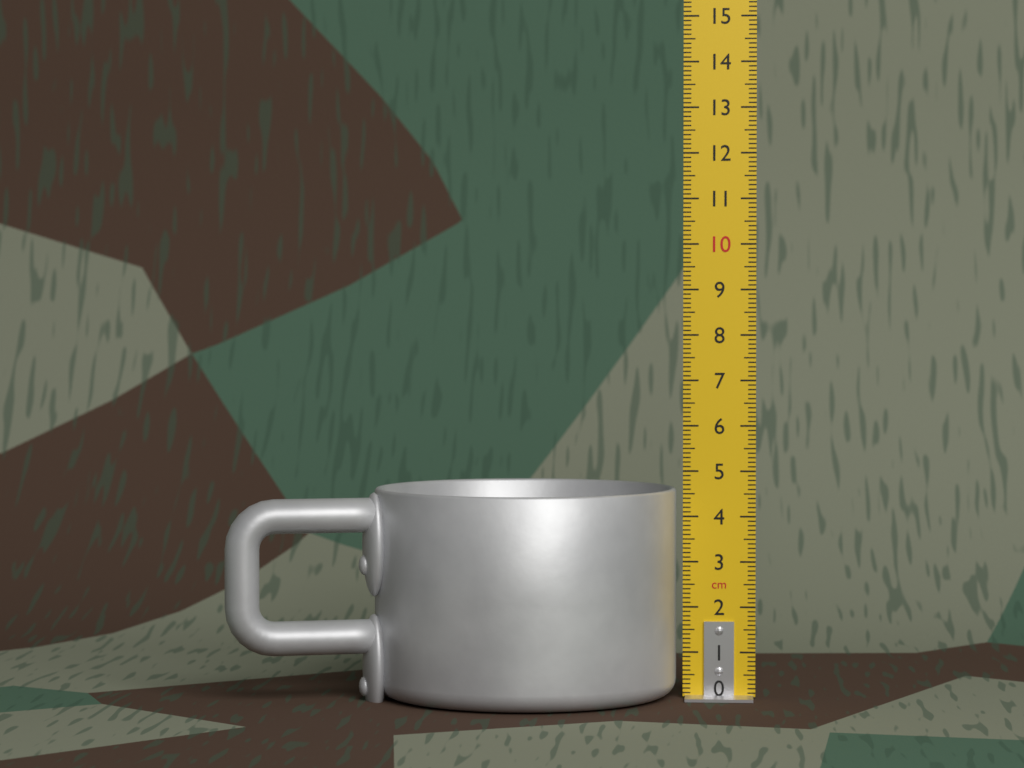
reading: 4.6 cm
